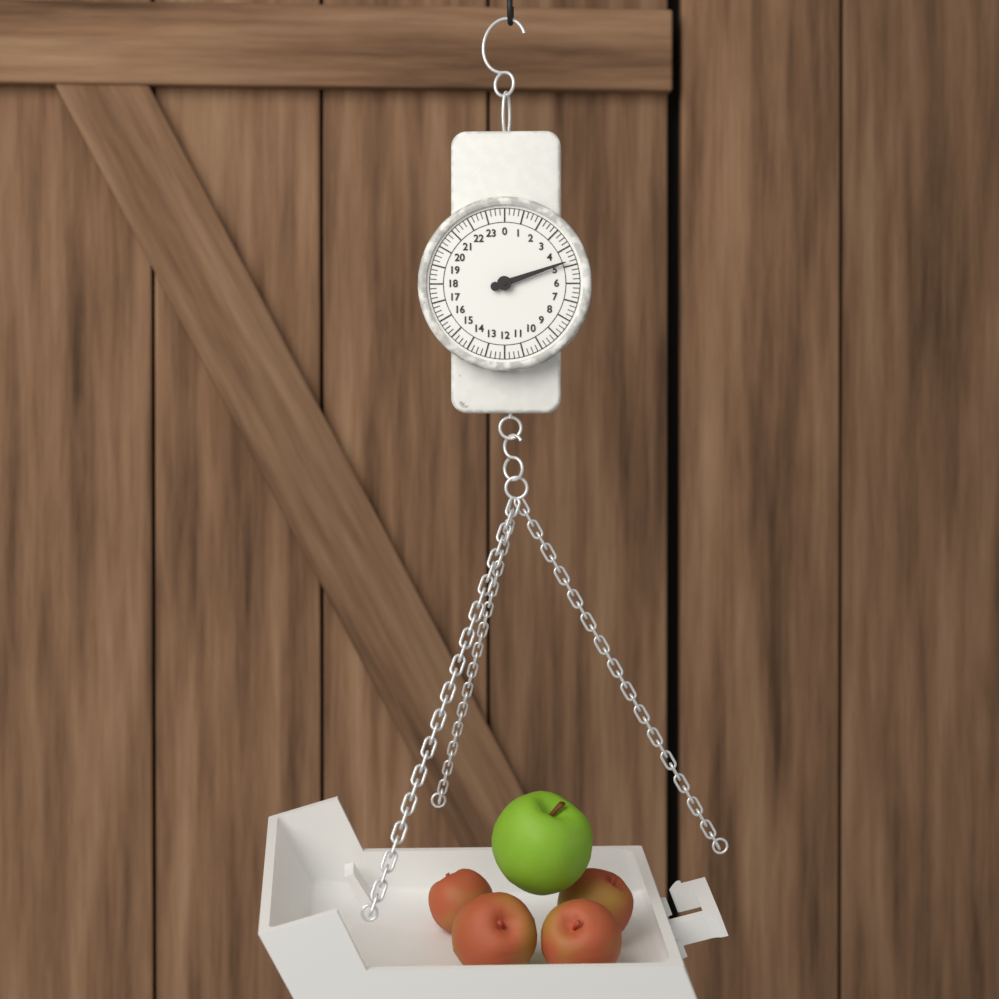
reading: 4.75 (no unit)
